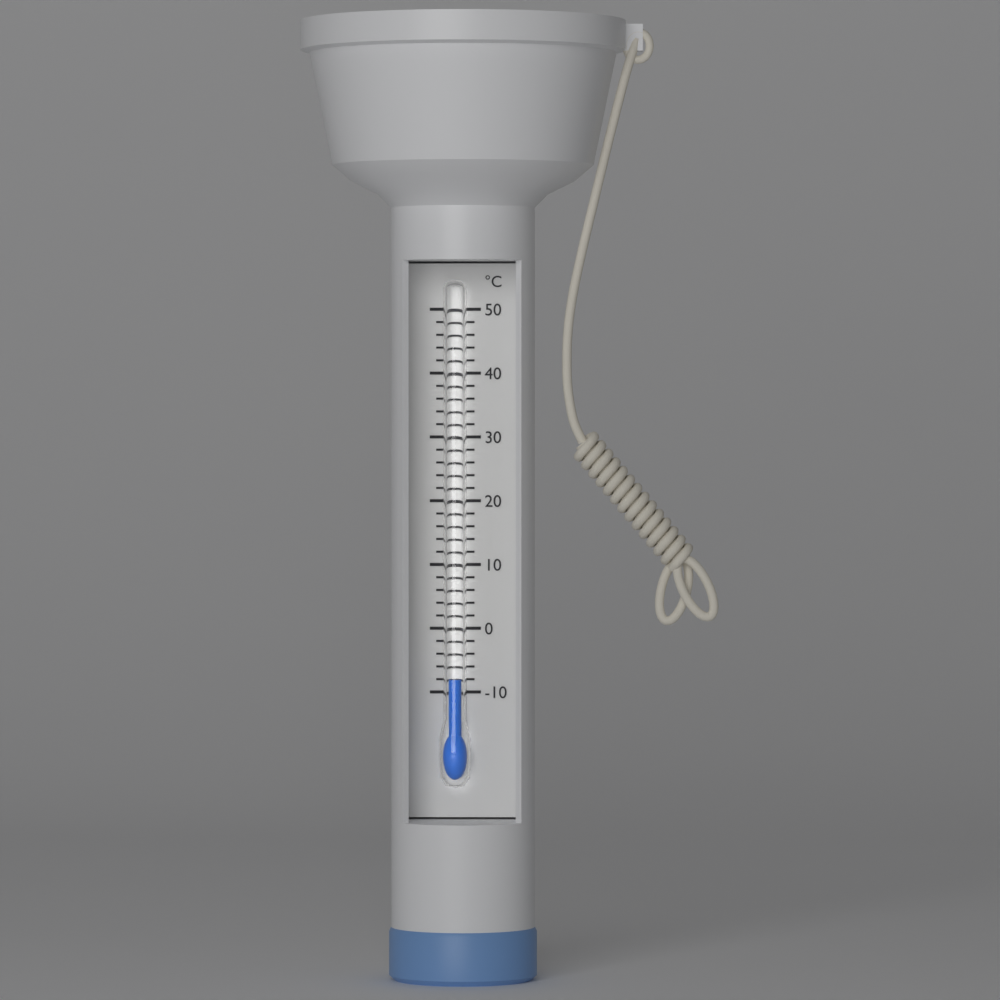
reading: -8 °C
